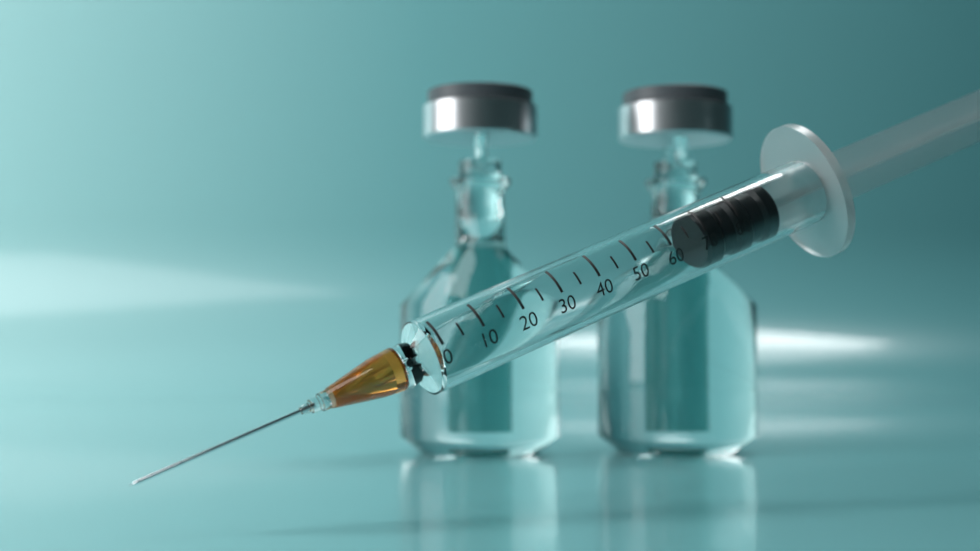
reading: 70 (no unit)
